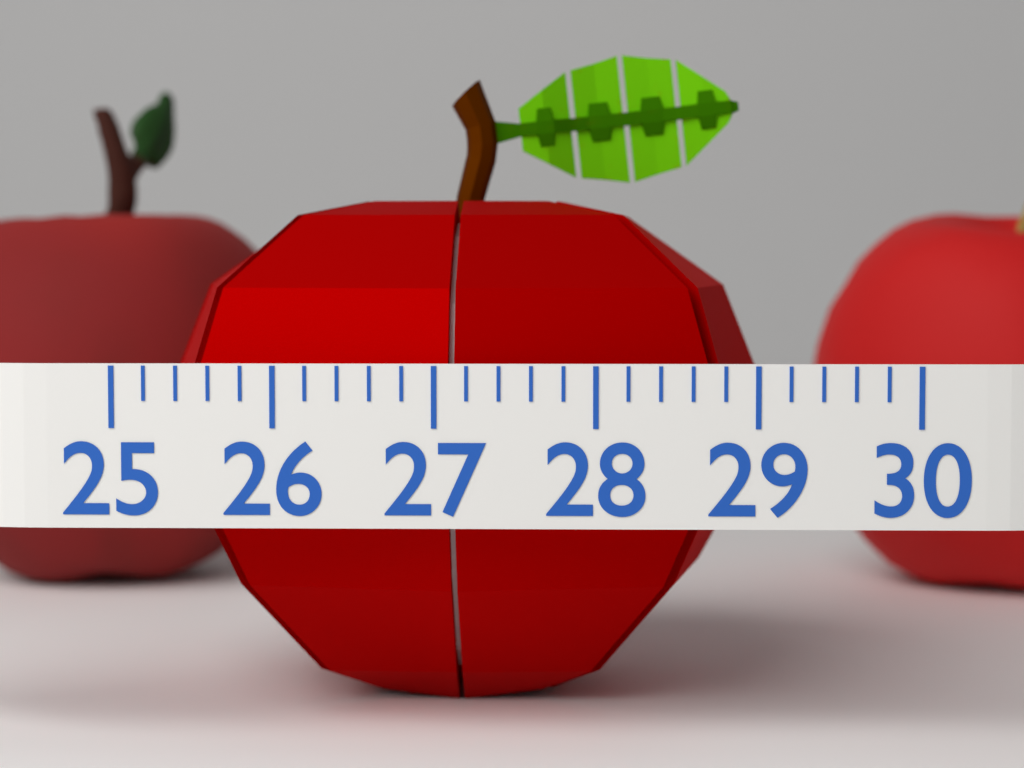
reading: 29.2 (no unit)
